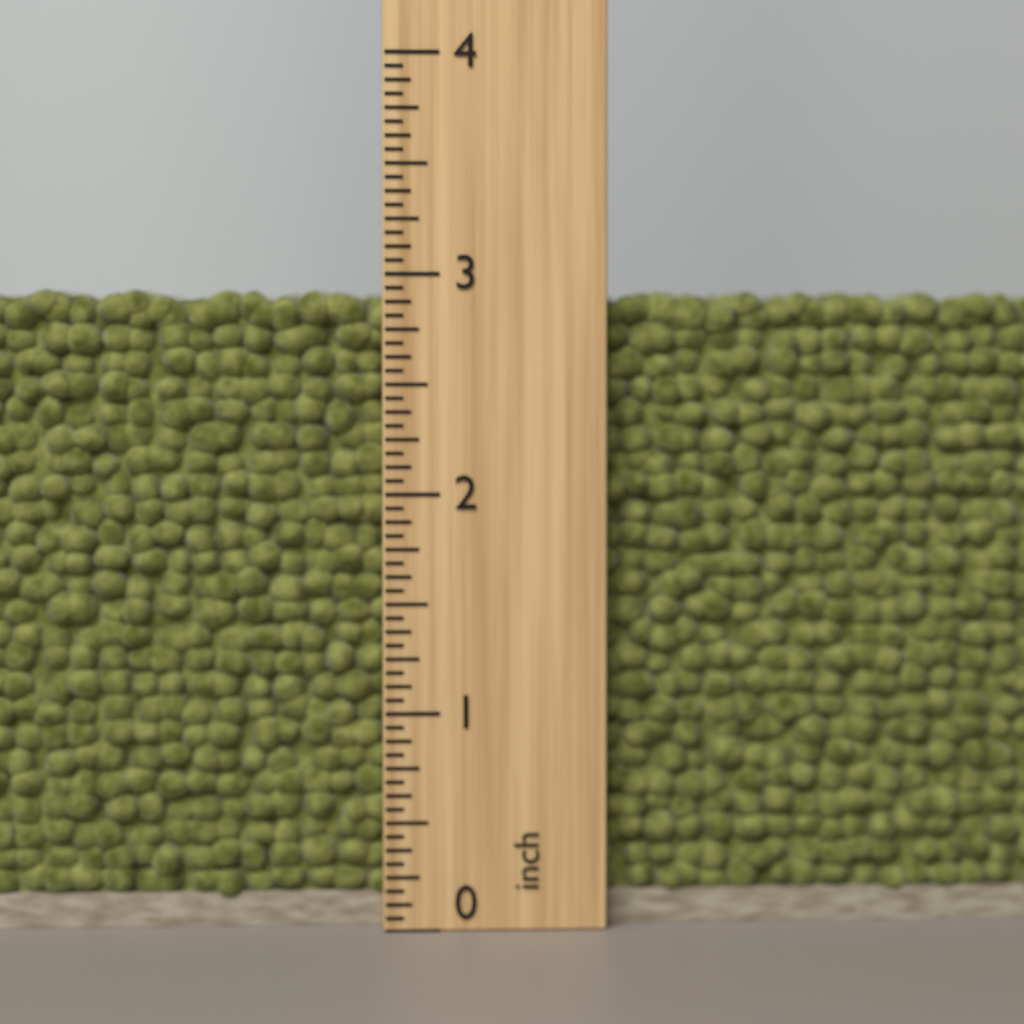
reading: 2.9375 inch
